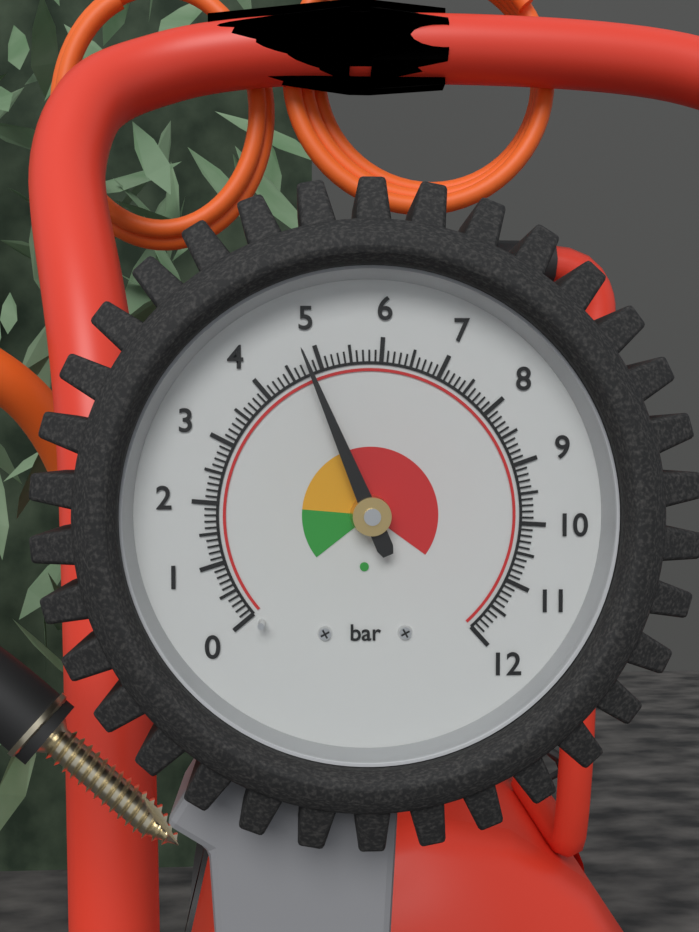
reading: 4.8 bar
